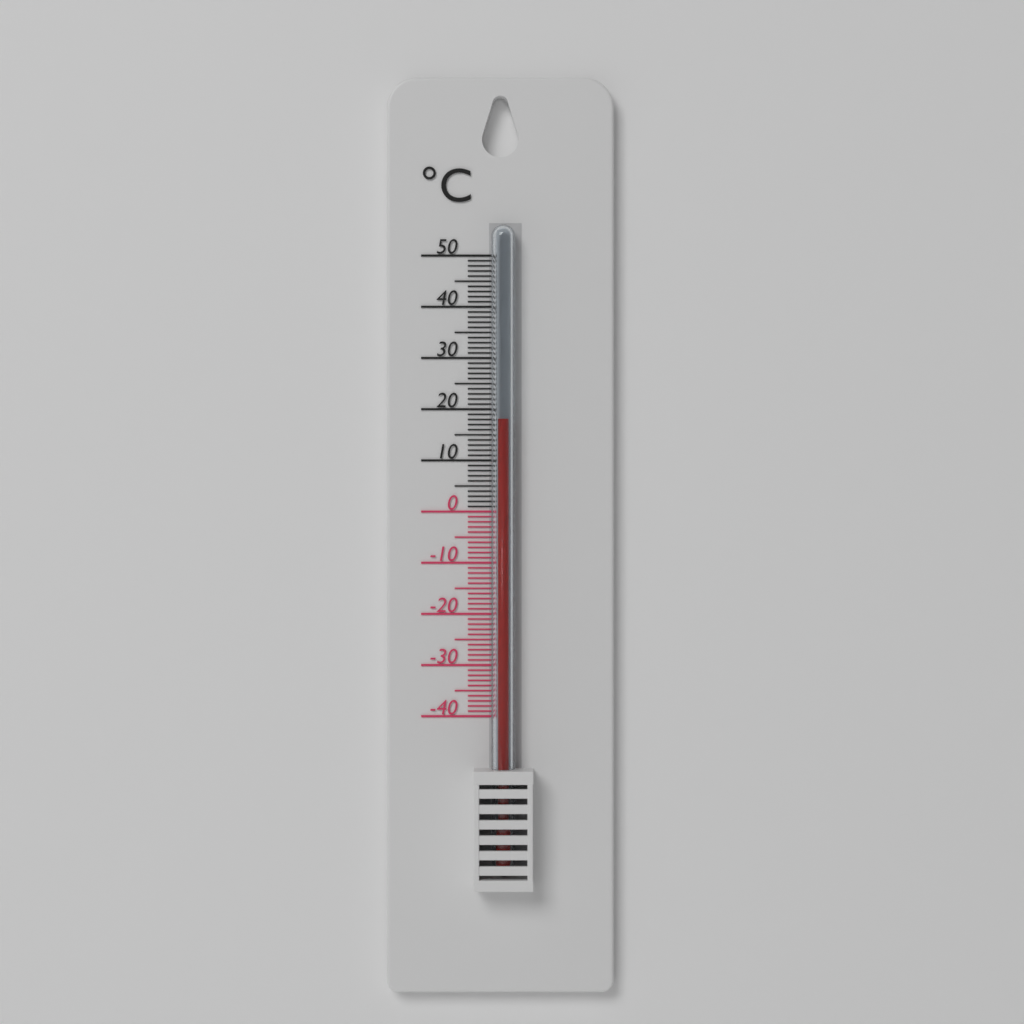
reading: 18 °C
